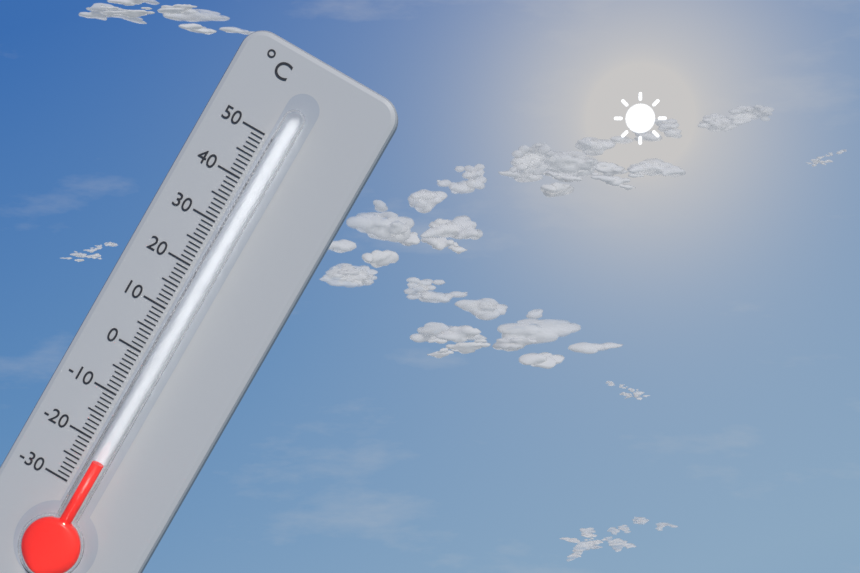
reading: -23 °C
